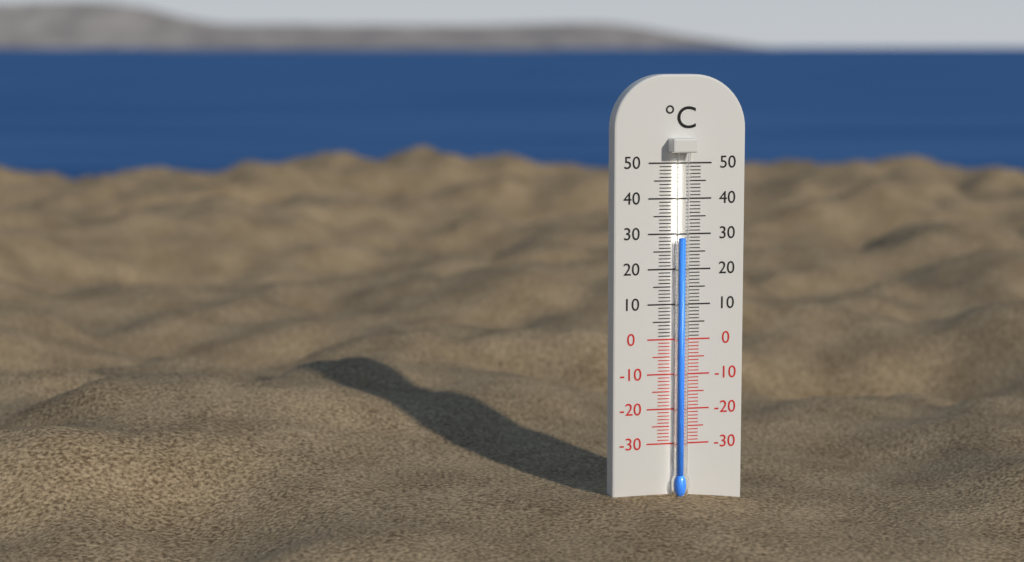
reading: 29 °C
